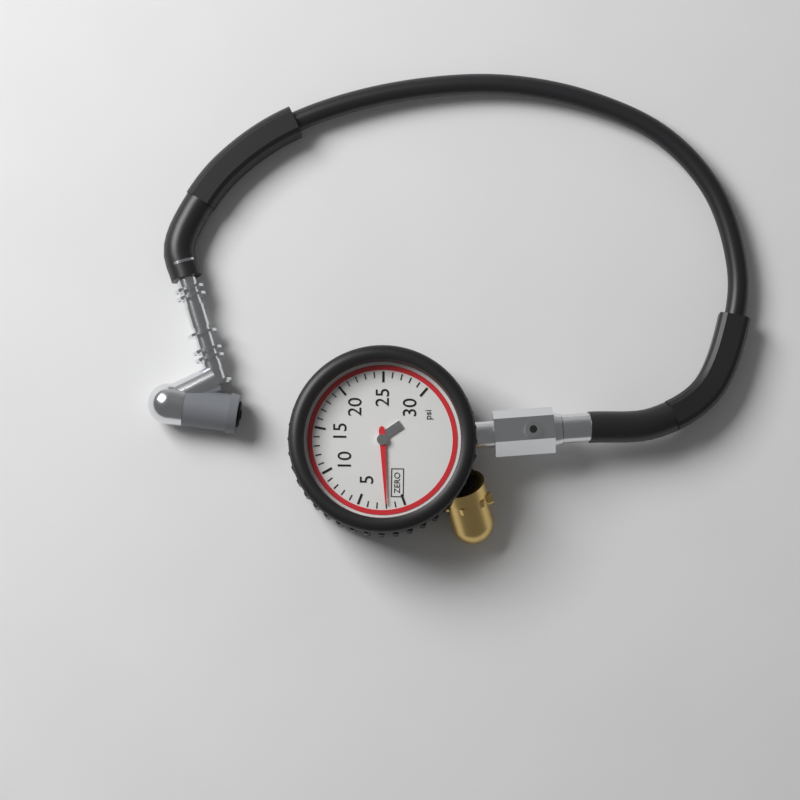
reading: 2 psi
